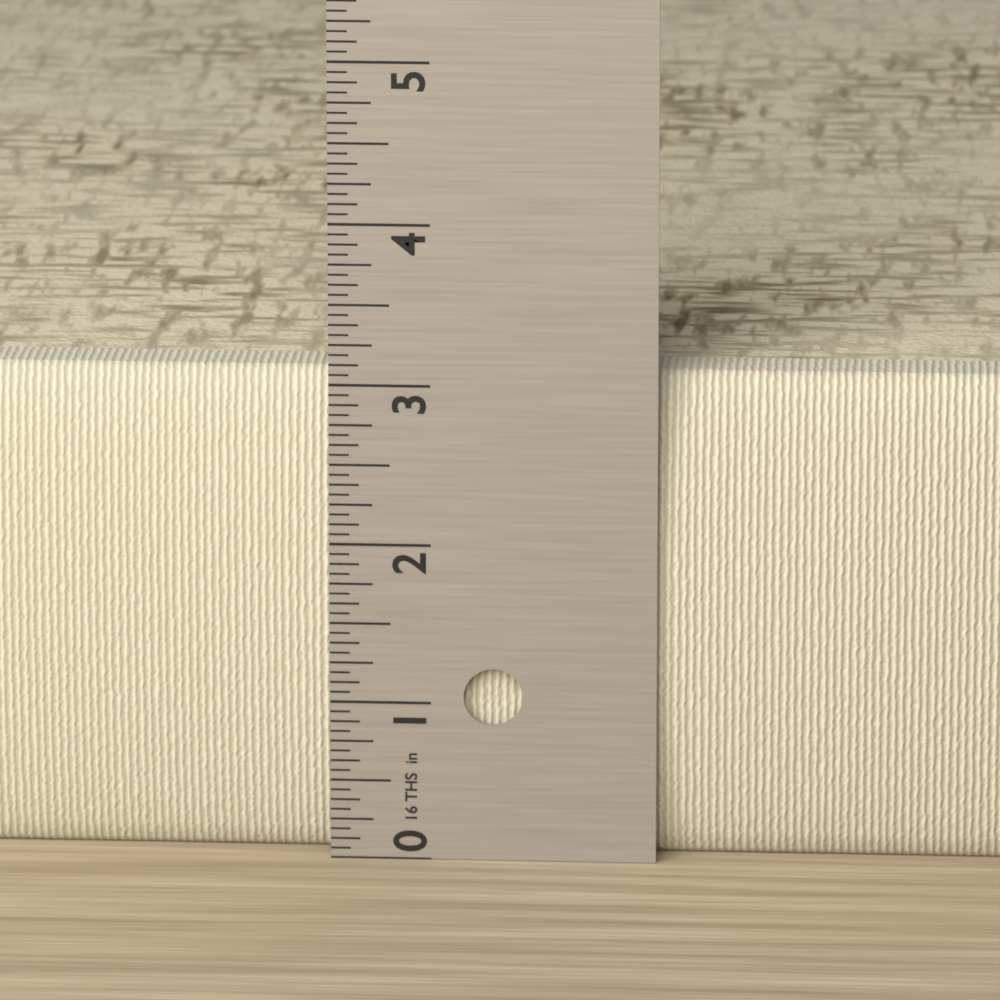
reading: 3.0625 in
